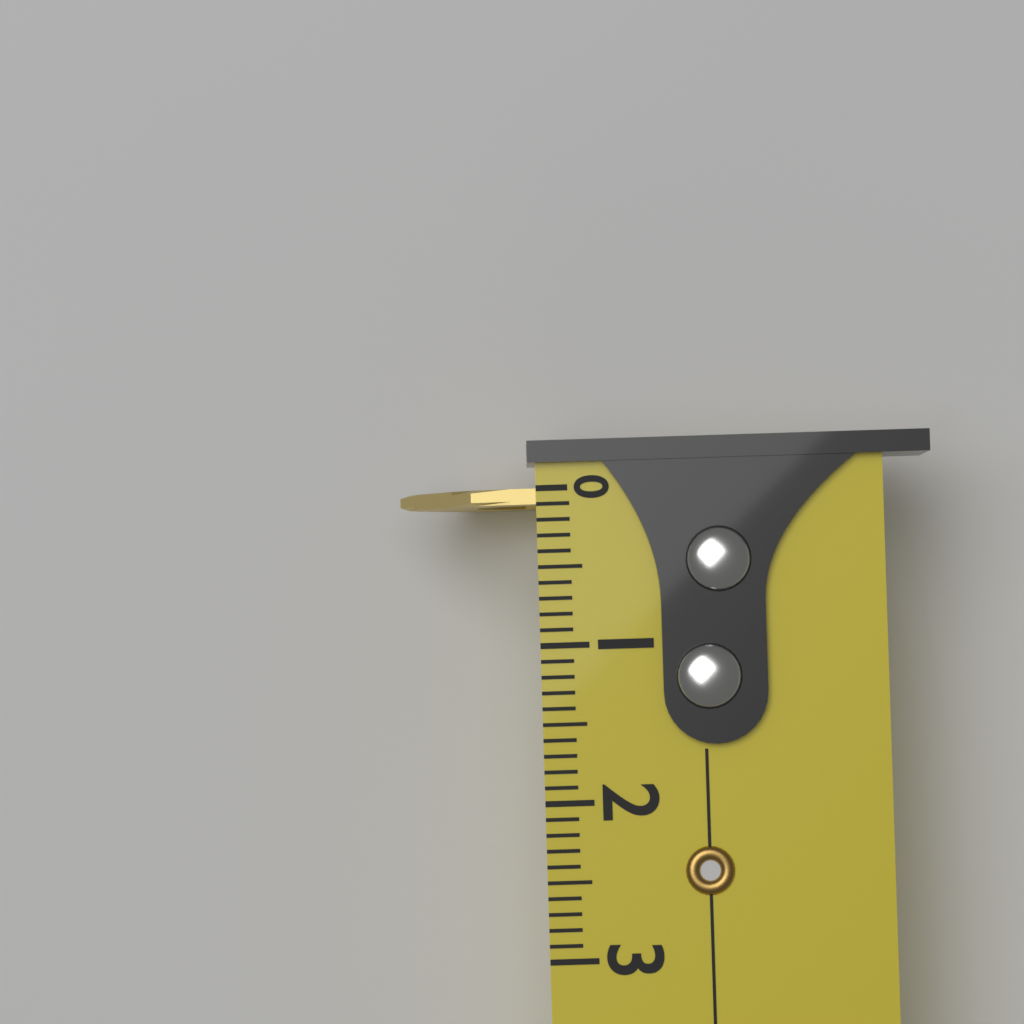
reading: 0.1 (no unit)
